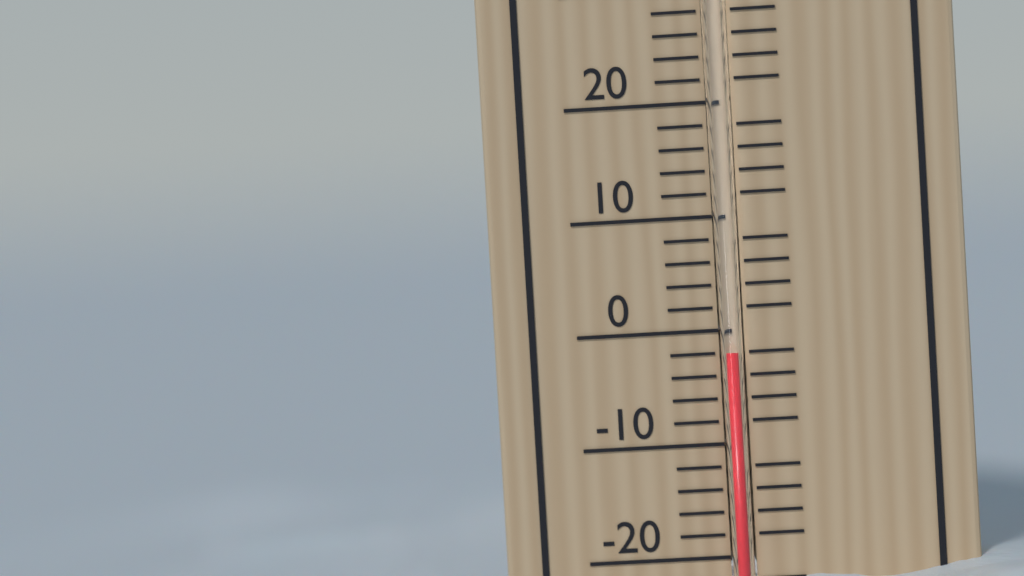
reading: -2 °C
